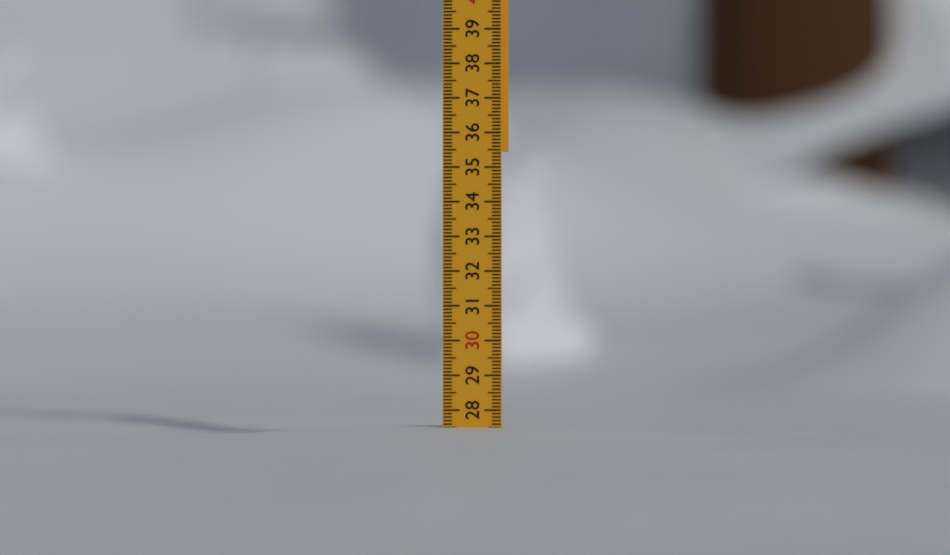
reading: 27.5 (no unit)
